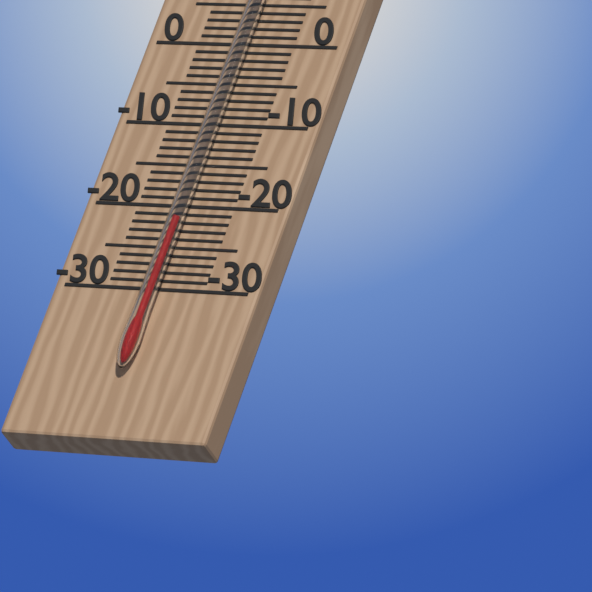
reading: -22 °C
